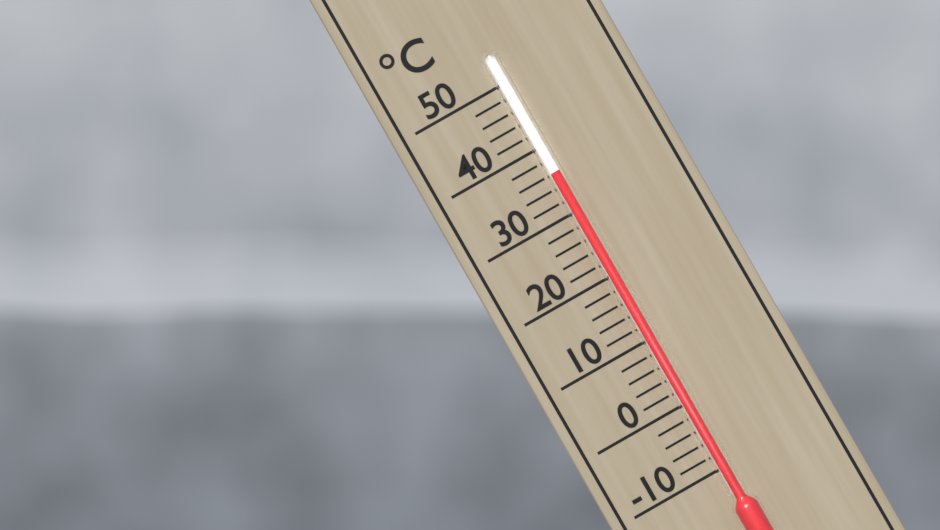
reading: 36 °C
